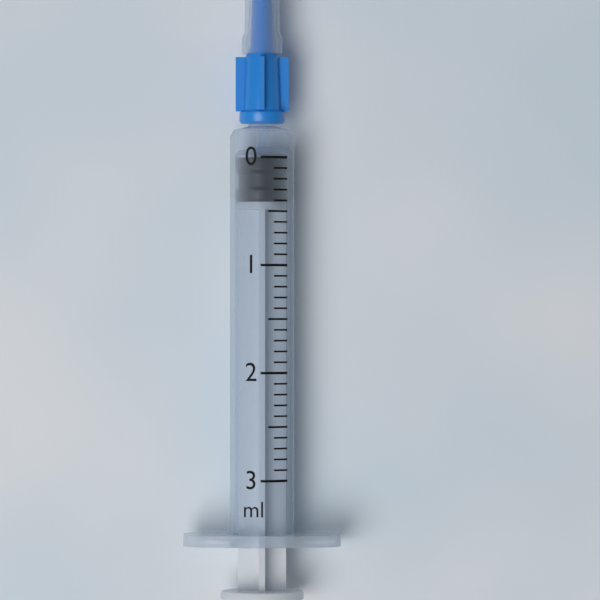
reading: 0.0 ml
